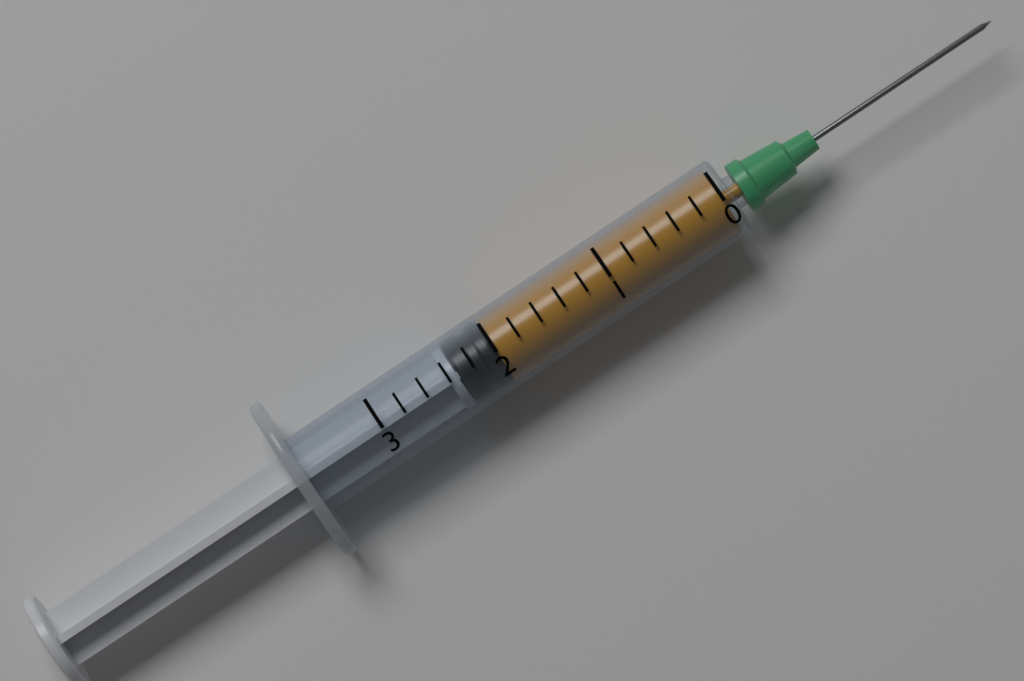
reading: 2.0 (no unit)
